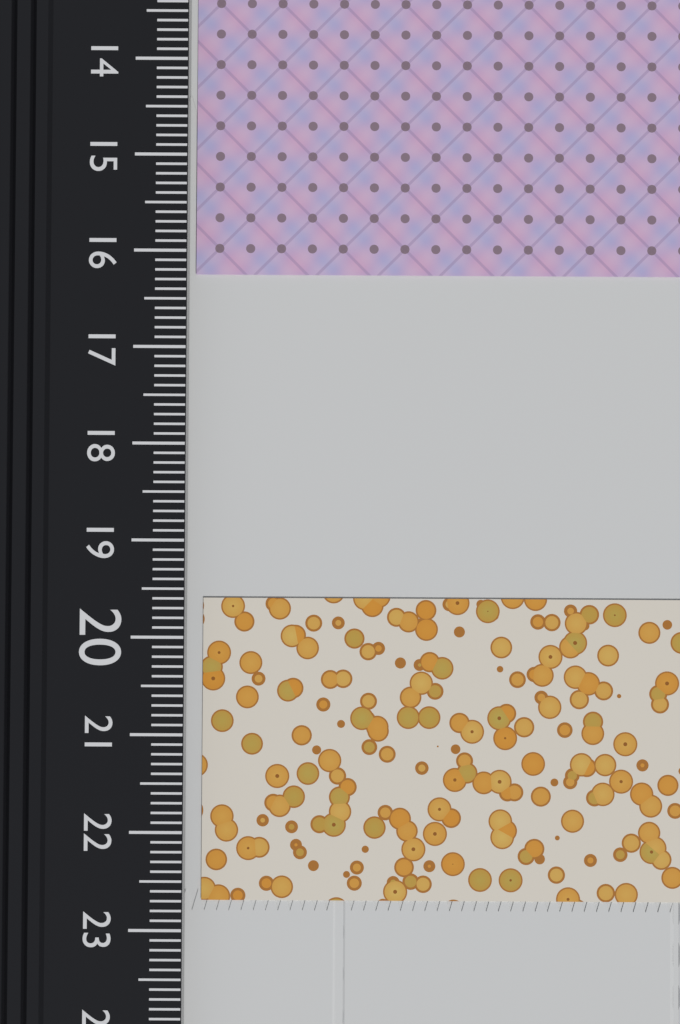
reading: 16.2 cm
